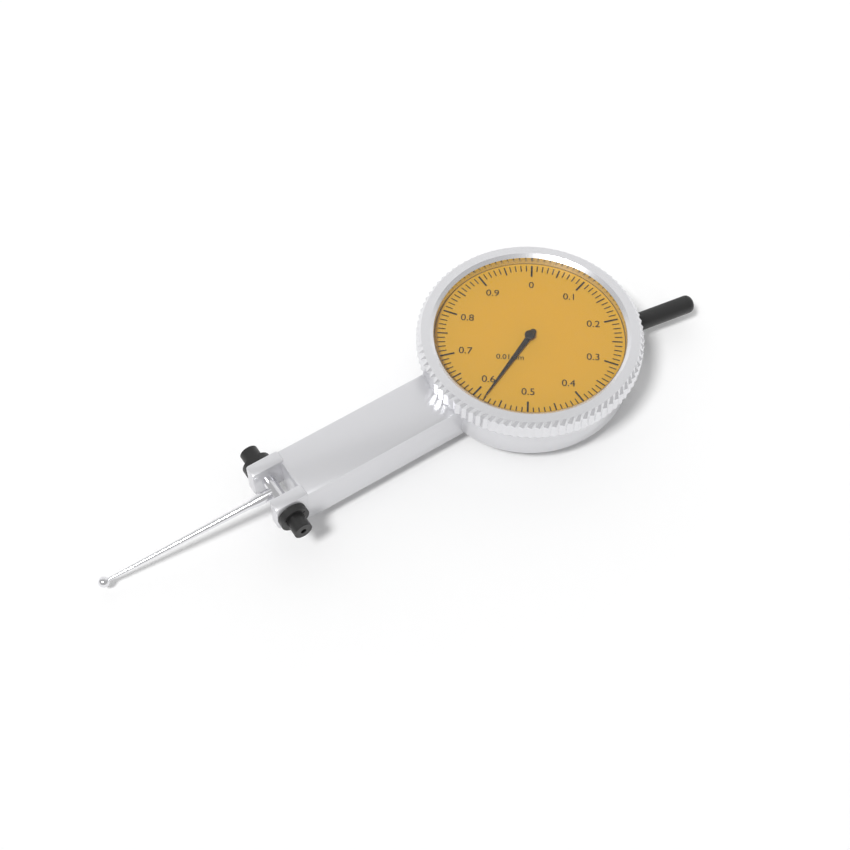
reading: 0.58 mm
